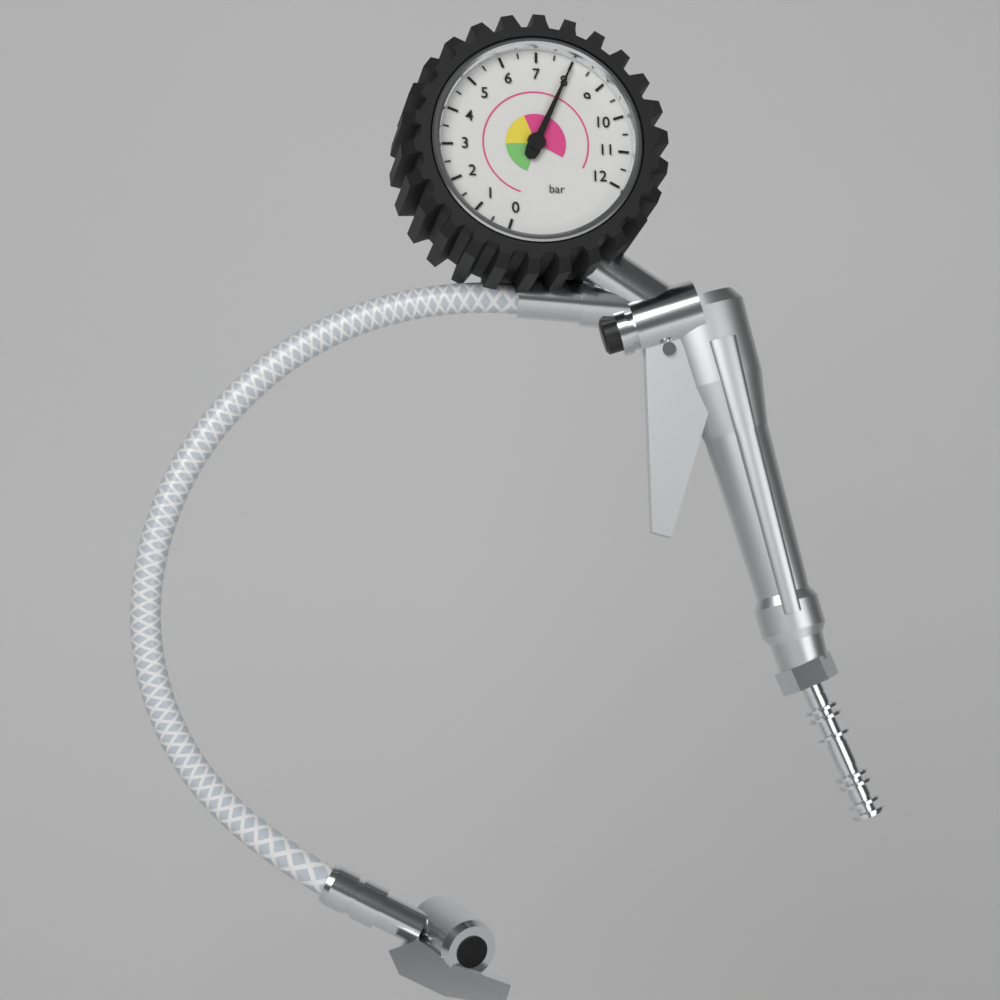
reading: 8.0 bar
